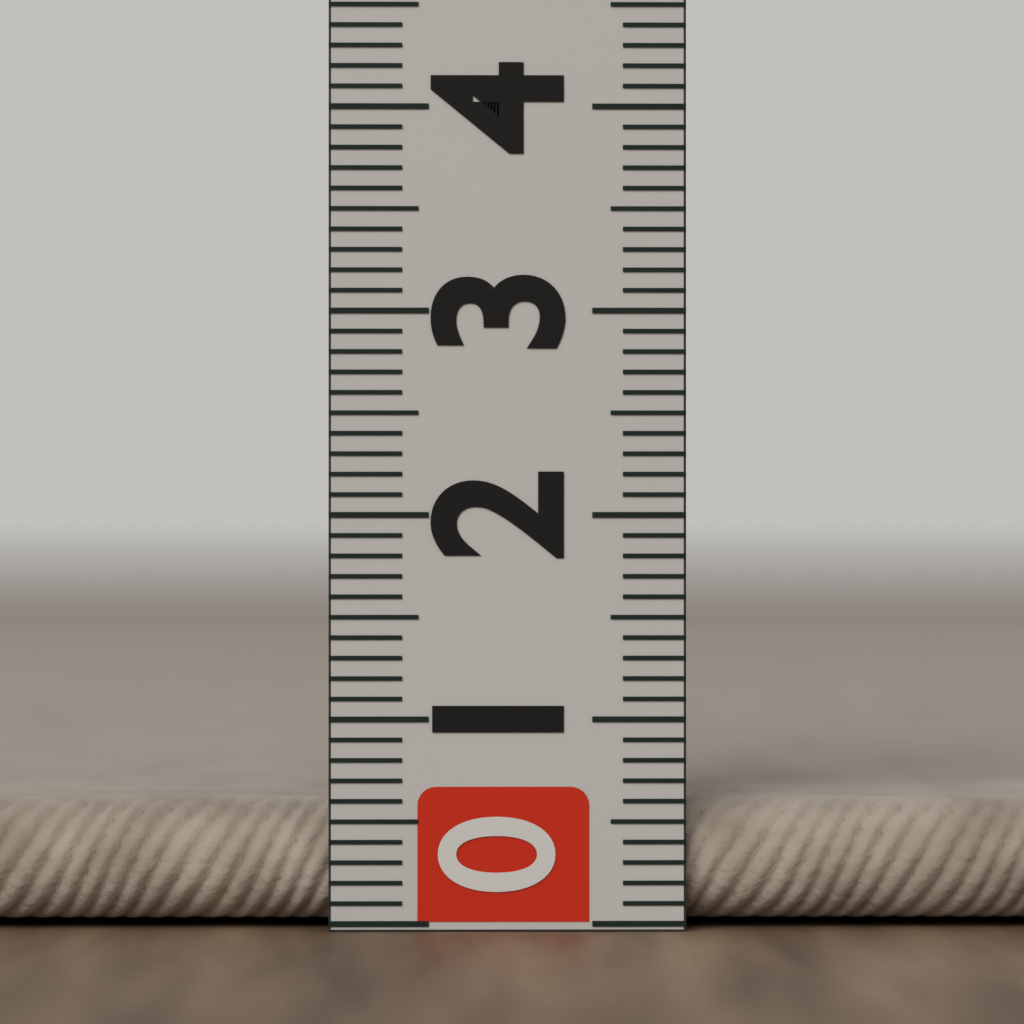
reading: 0.6 (no unit)
